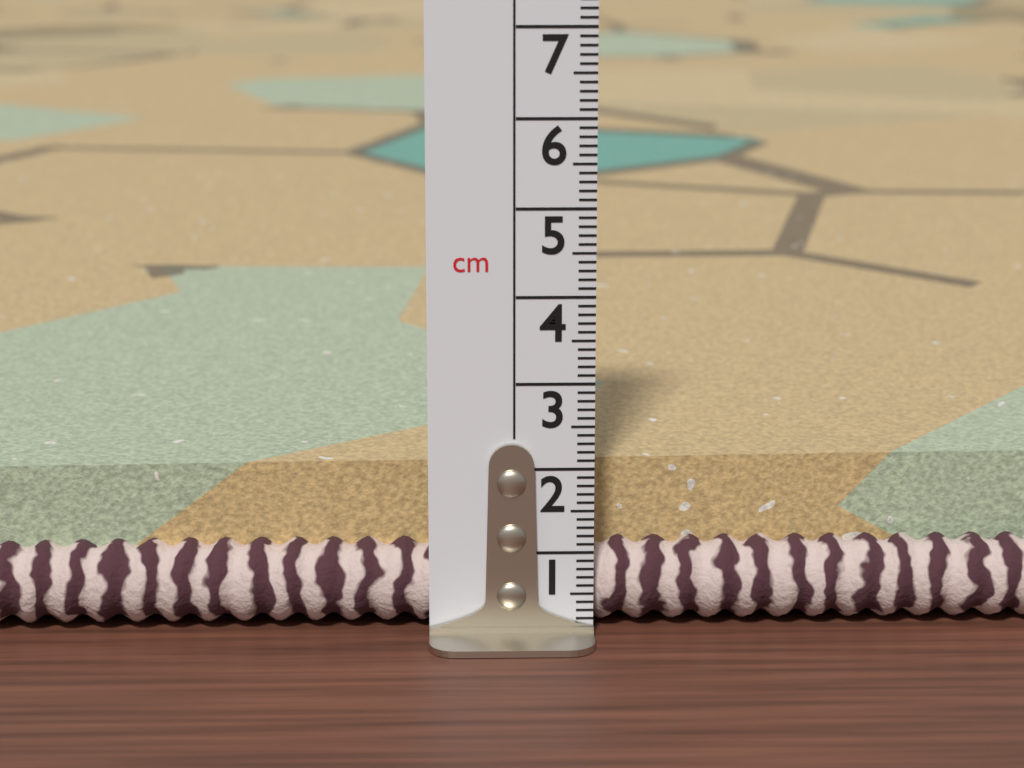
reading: 1.9 cm
